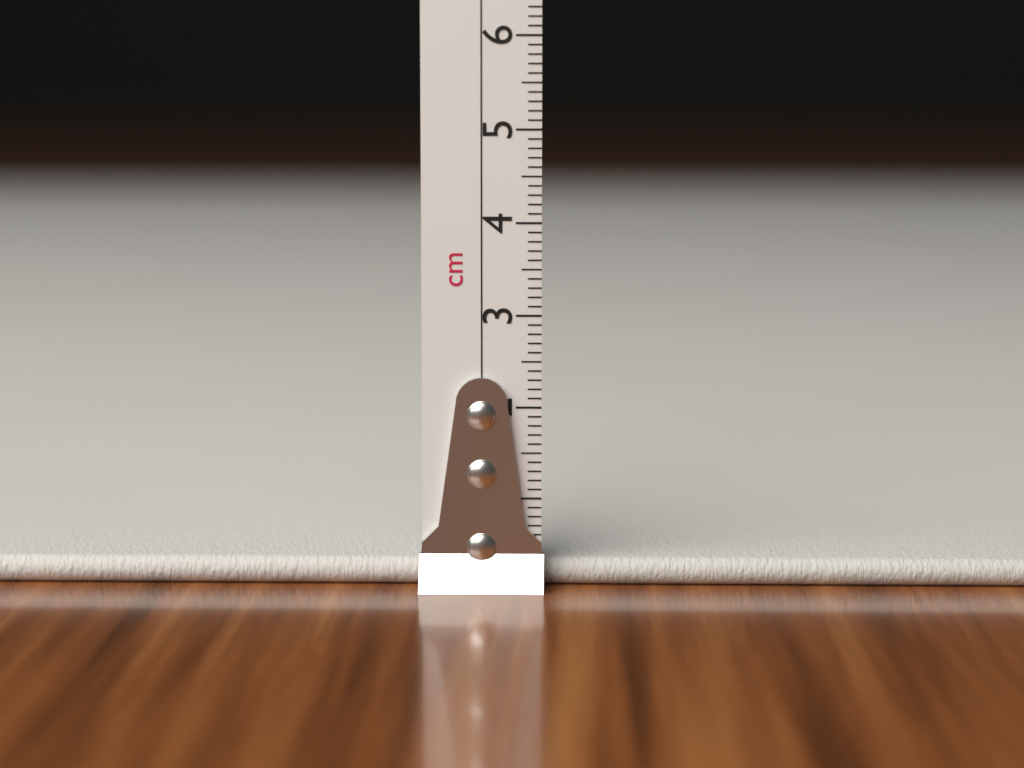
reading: 0.3 cm
